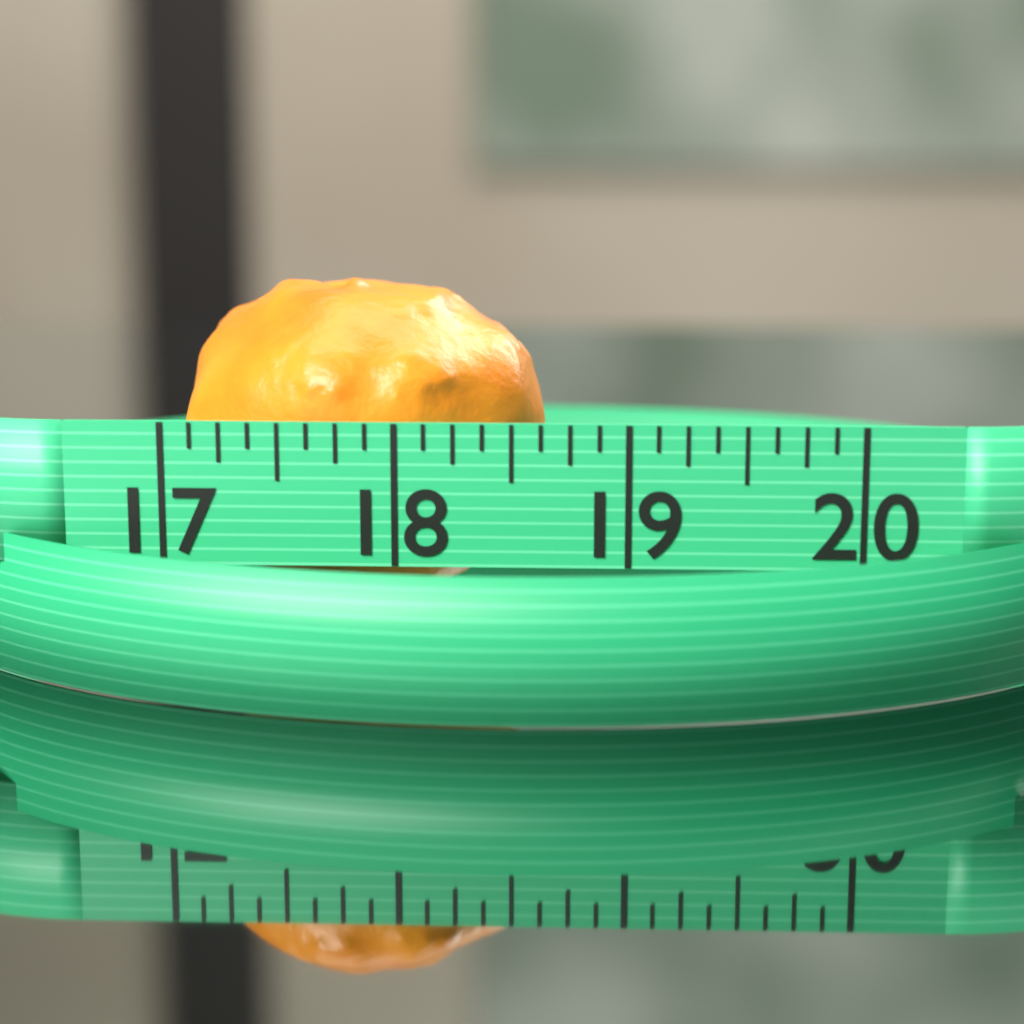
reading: 18.625 (no unit)
